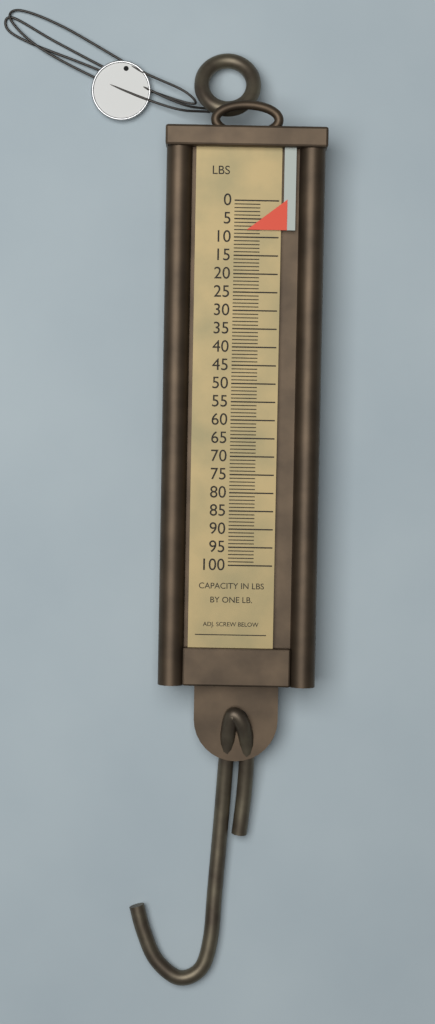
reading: 8 lb
